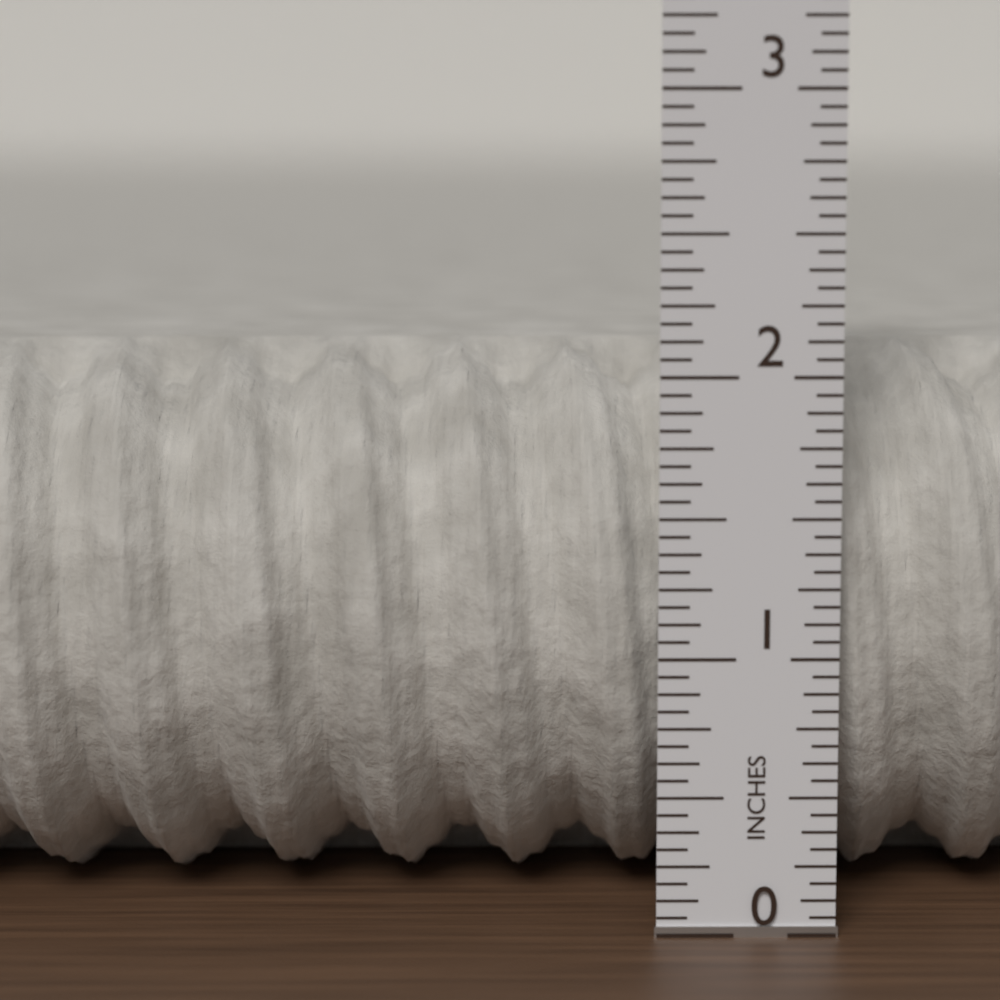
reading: 2.0625 in
